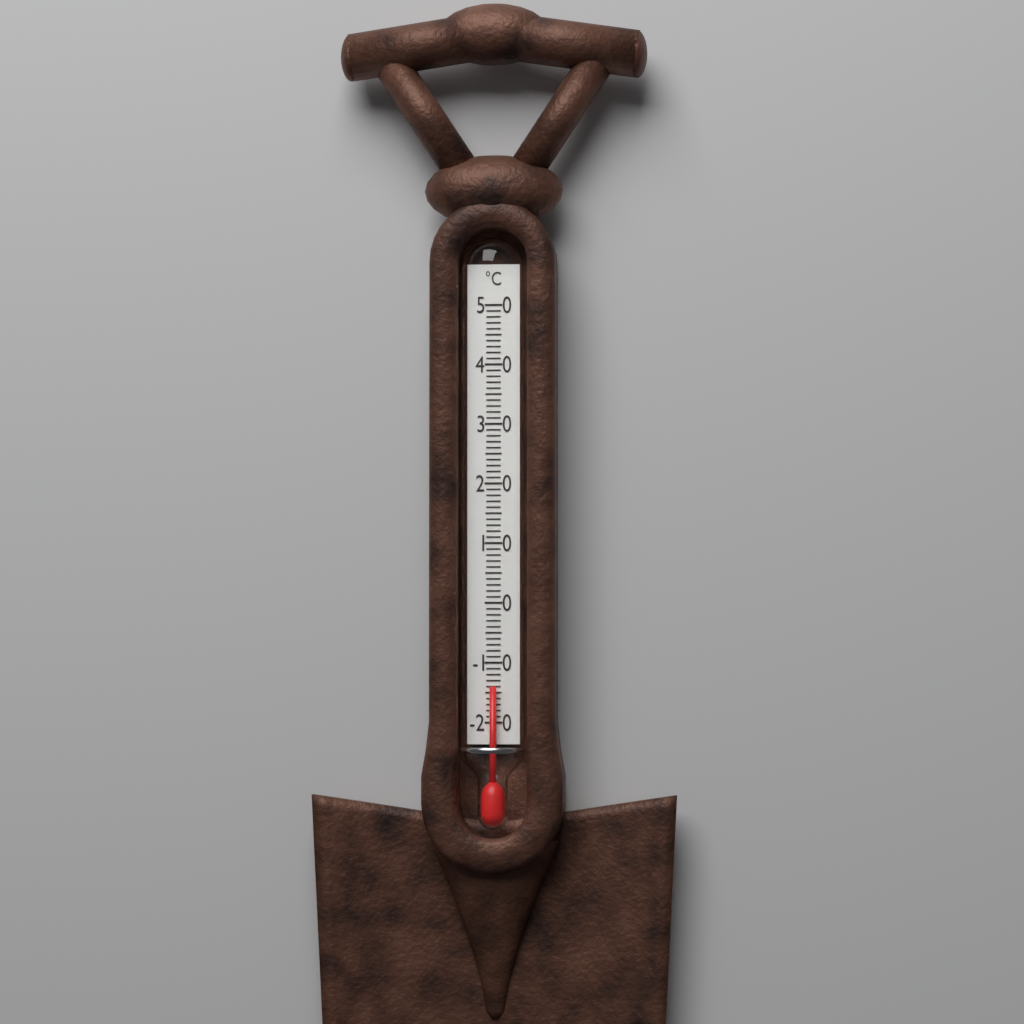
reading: -14 °C
